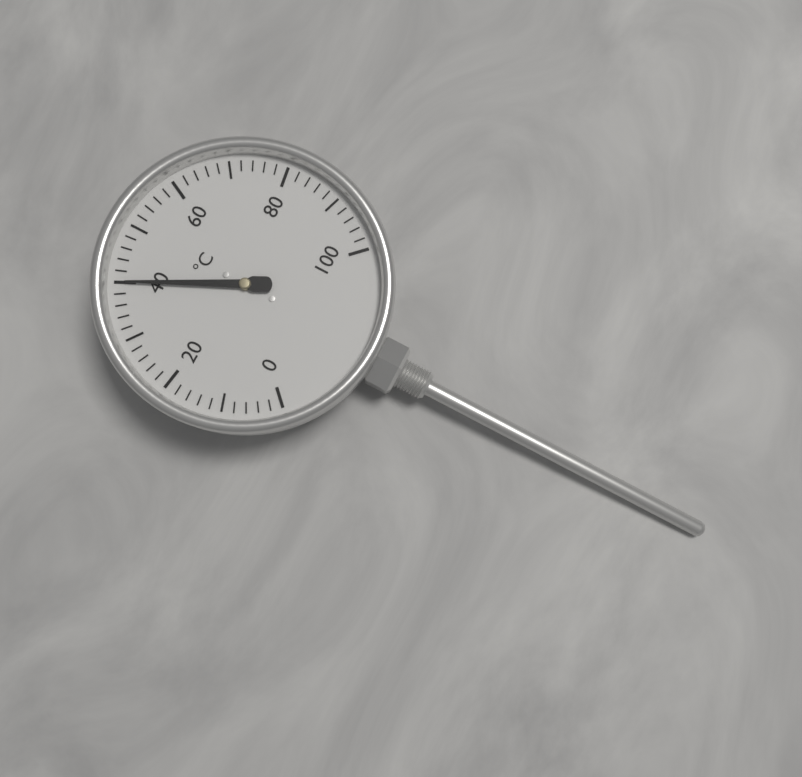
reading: 40 °C
